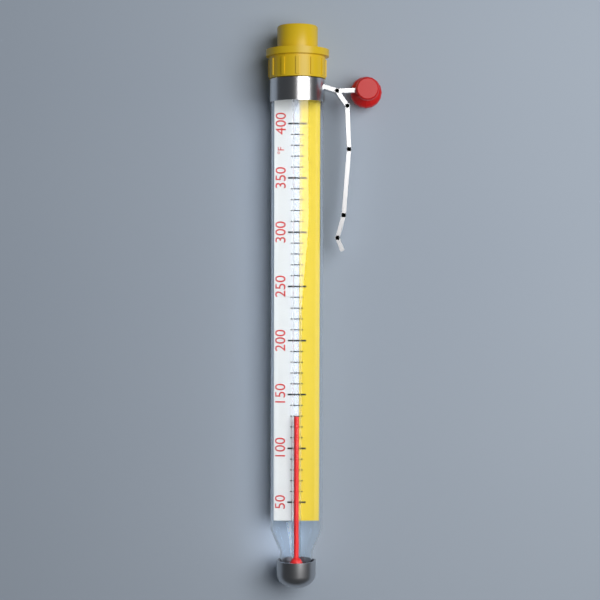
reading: 130 °F
